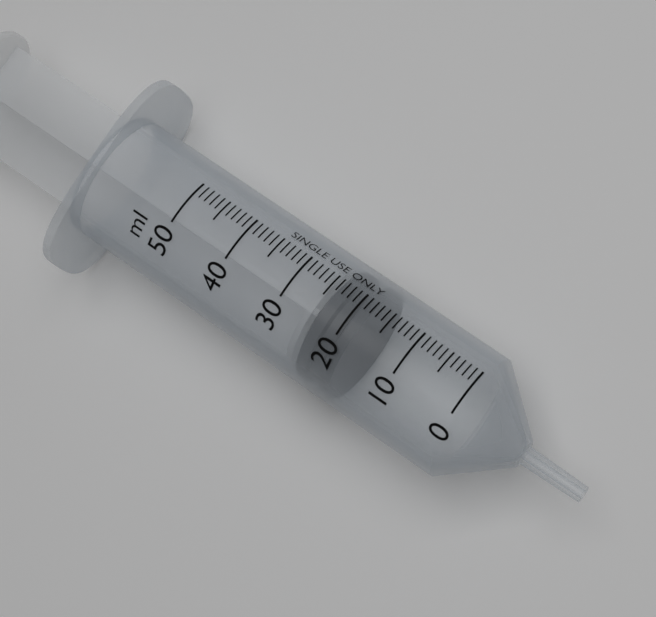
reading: 18 ml
